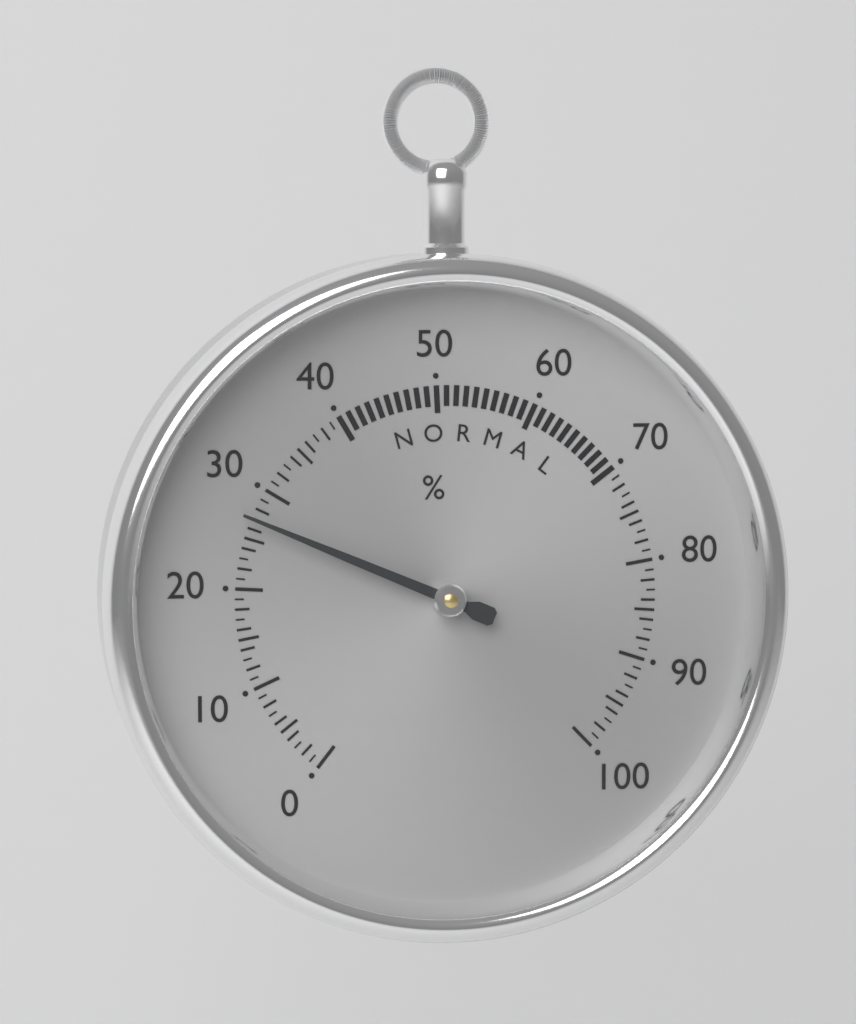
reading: 27 %
